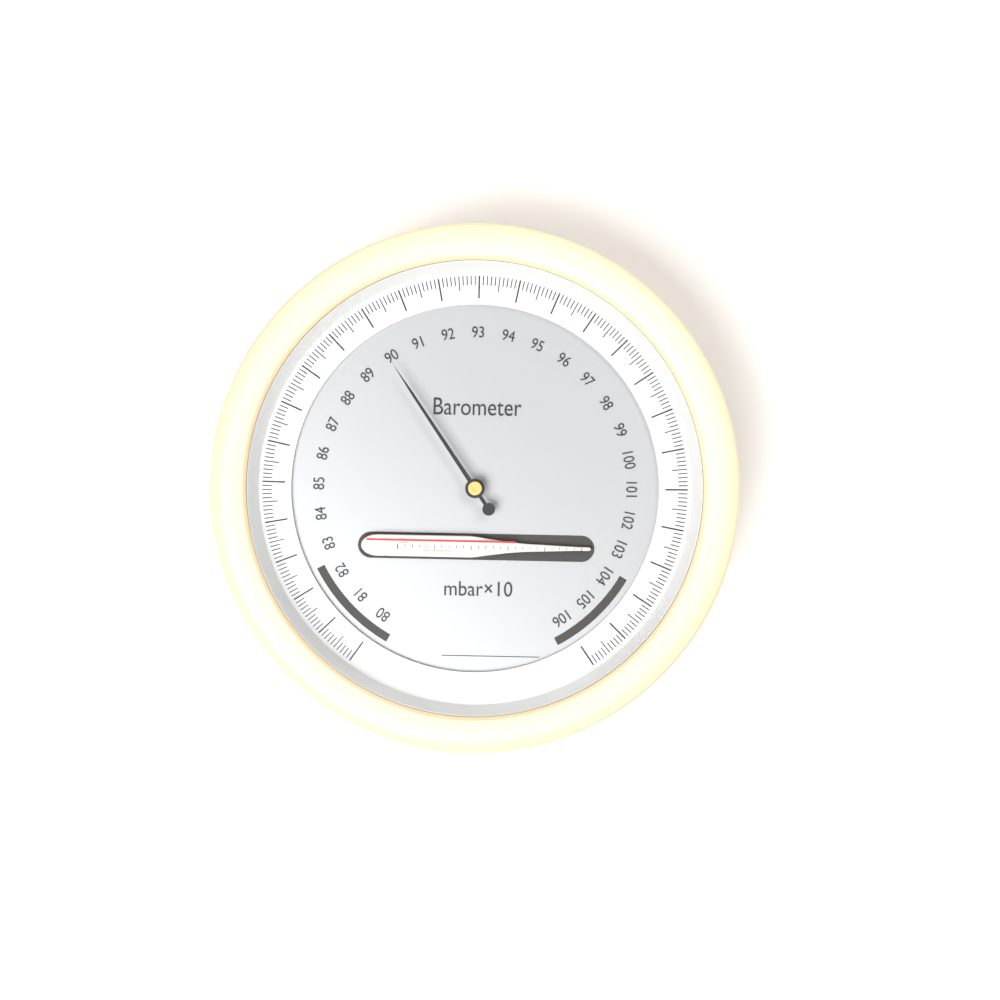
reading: 89.9 mbar×10
